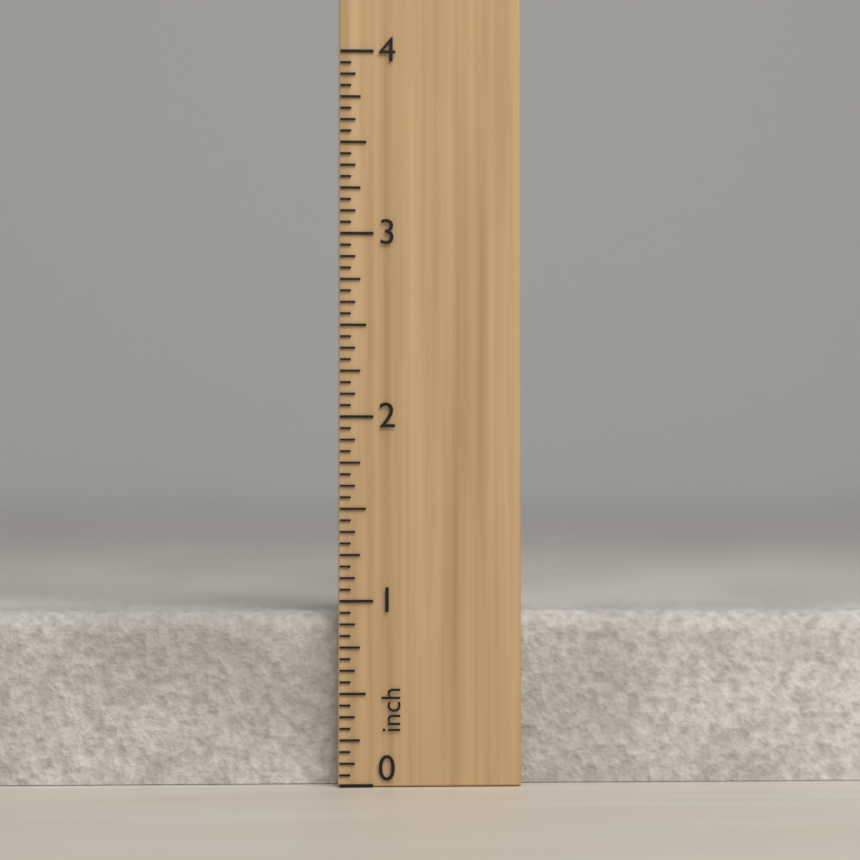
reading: 0.9375 inch
